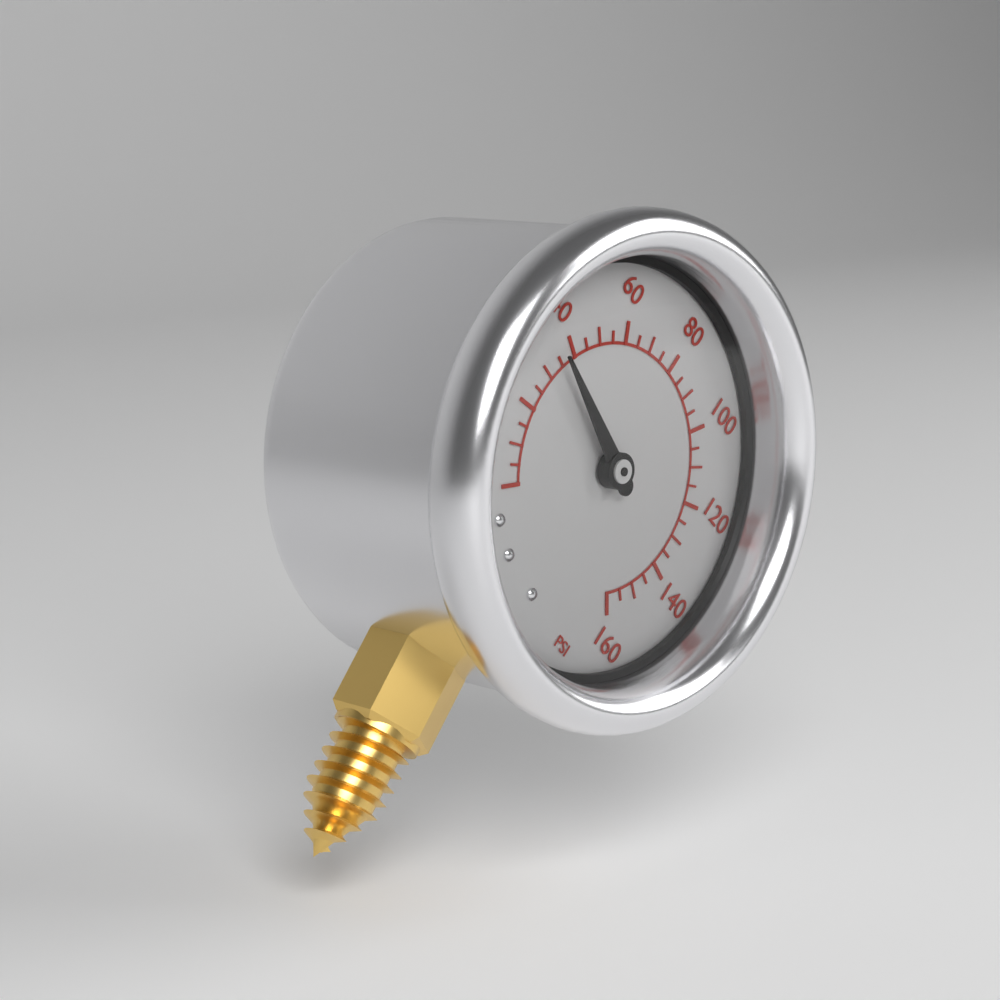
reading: 35 psi
